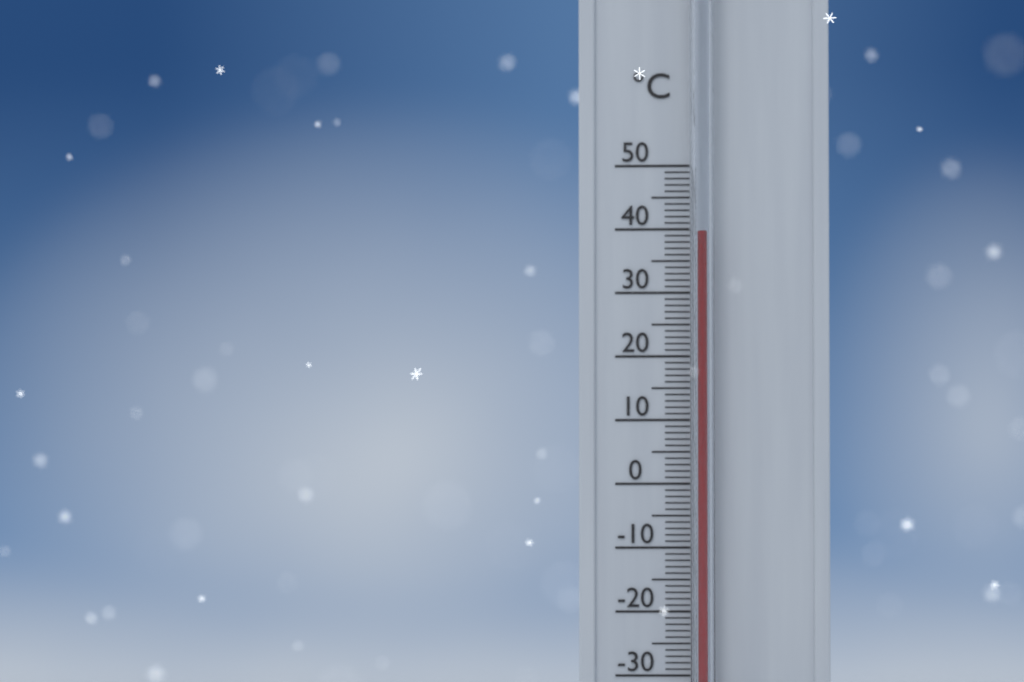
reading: 39 °C
